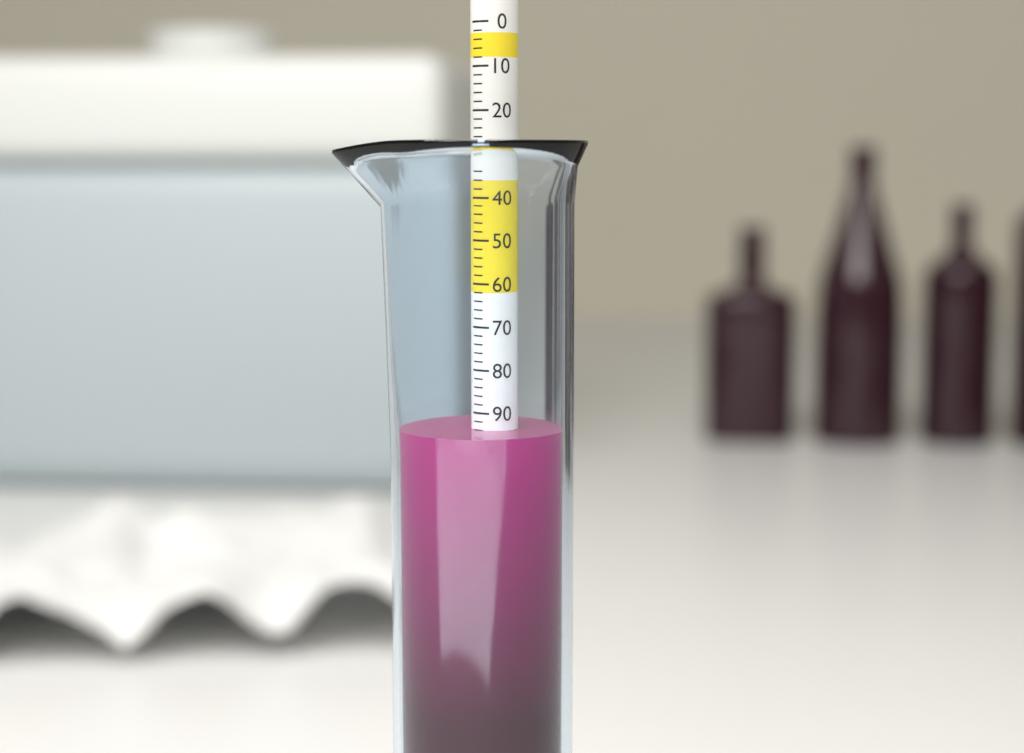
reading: 94 (no unit)
